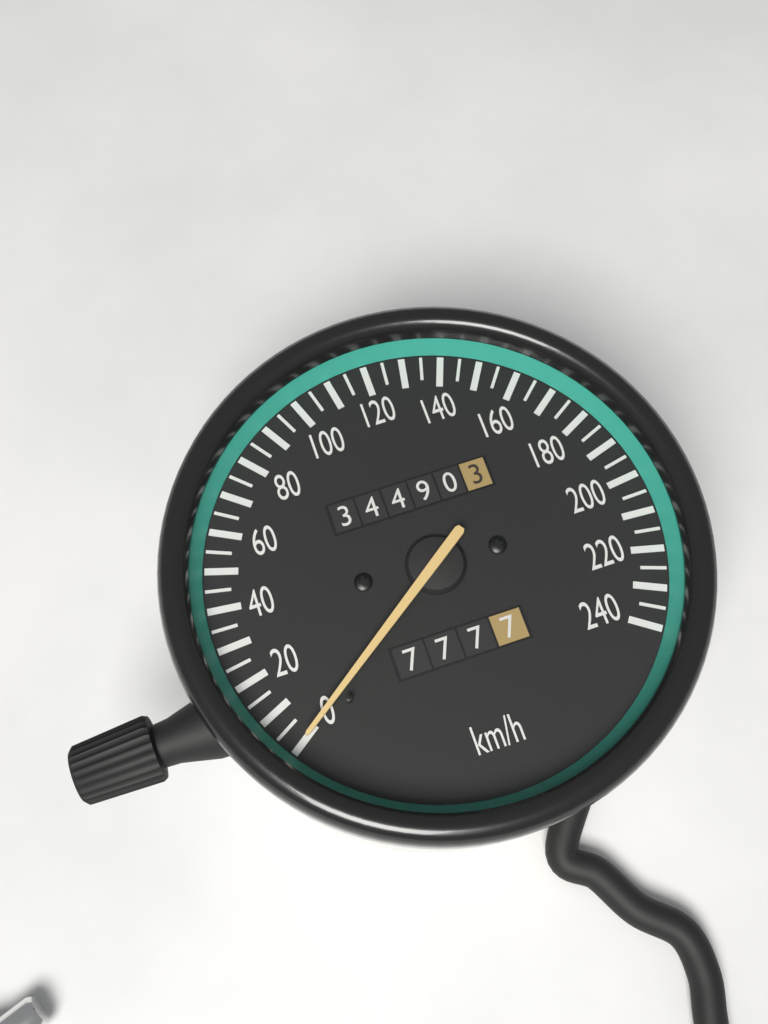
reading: 0 km/h
